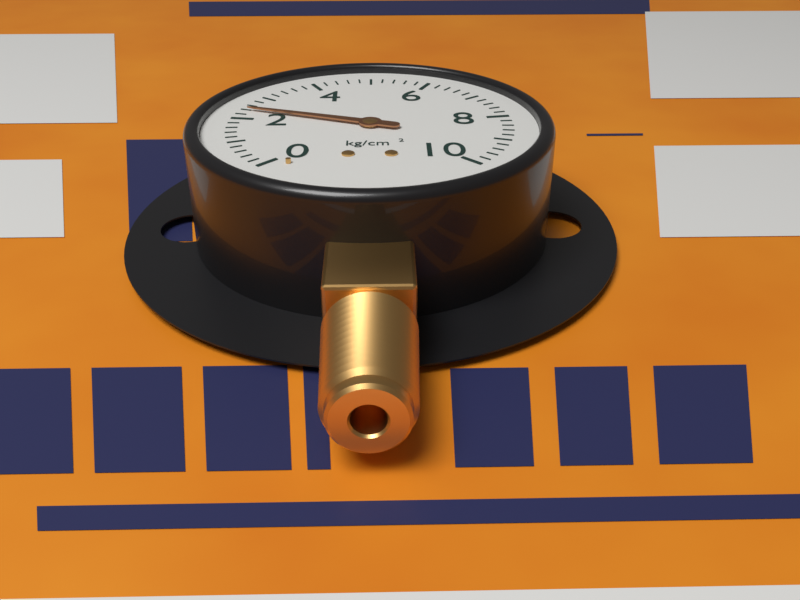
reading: 2.4 kg/cm²
